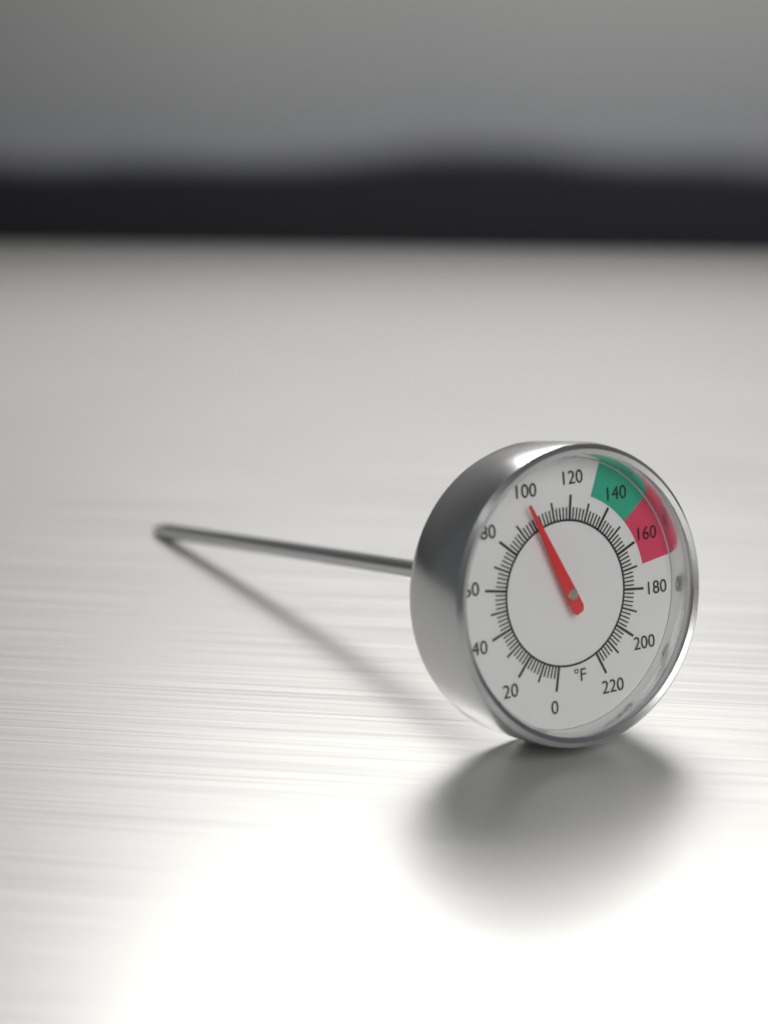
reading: 98 °F
